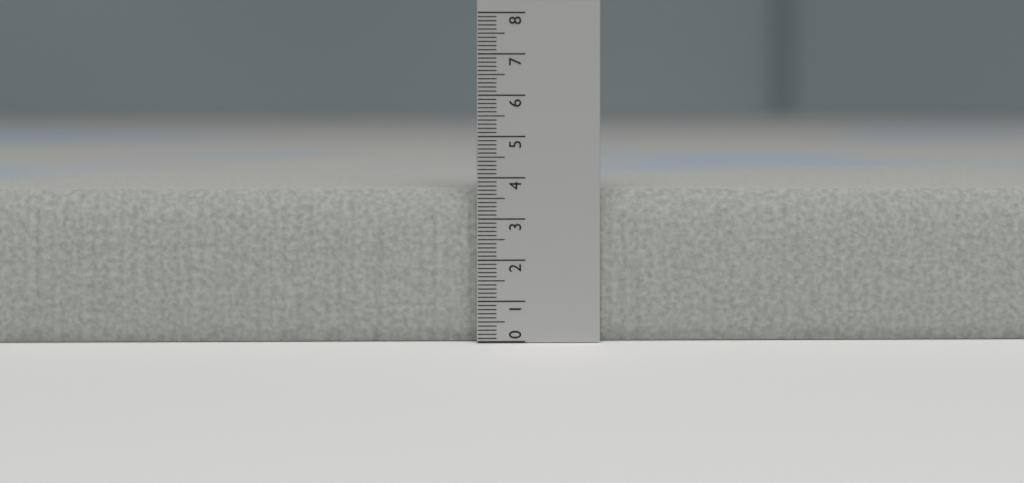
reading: 3.7 (no unit)
